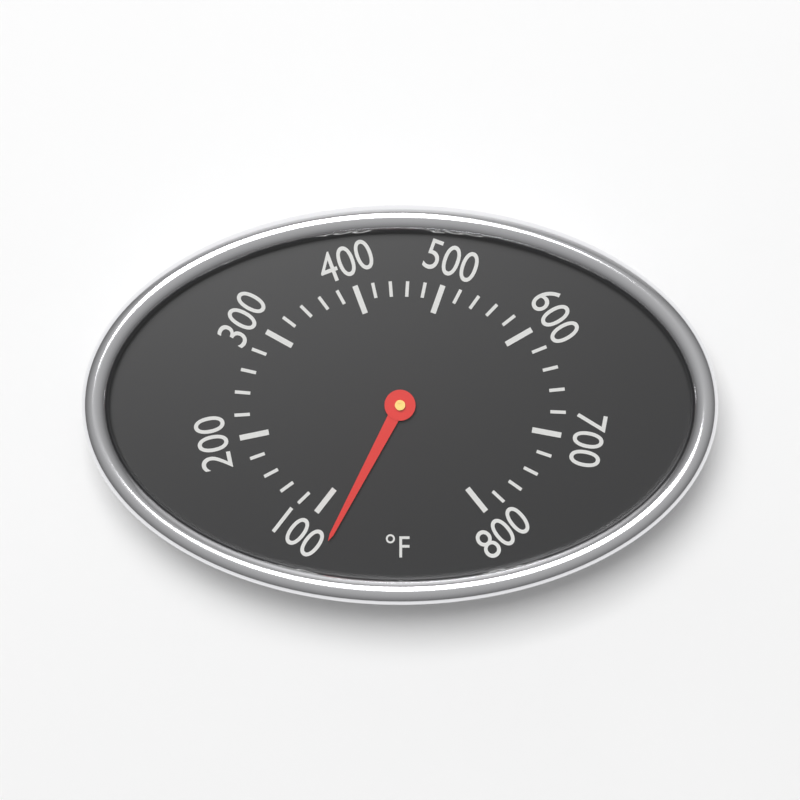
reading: 75 °F
